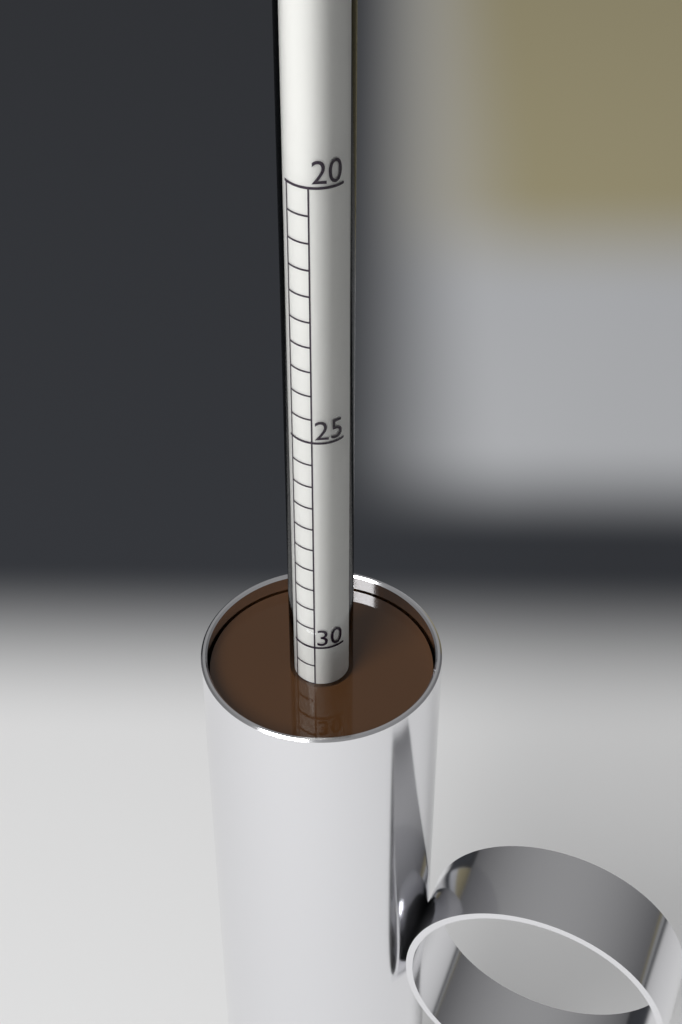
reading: 31.0 (no unit)
